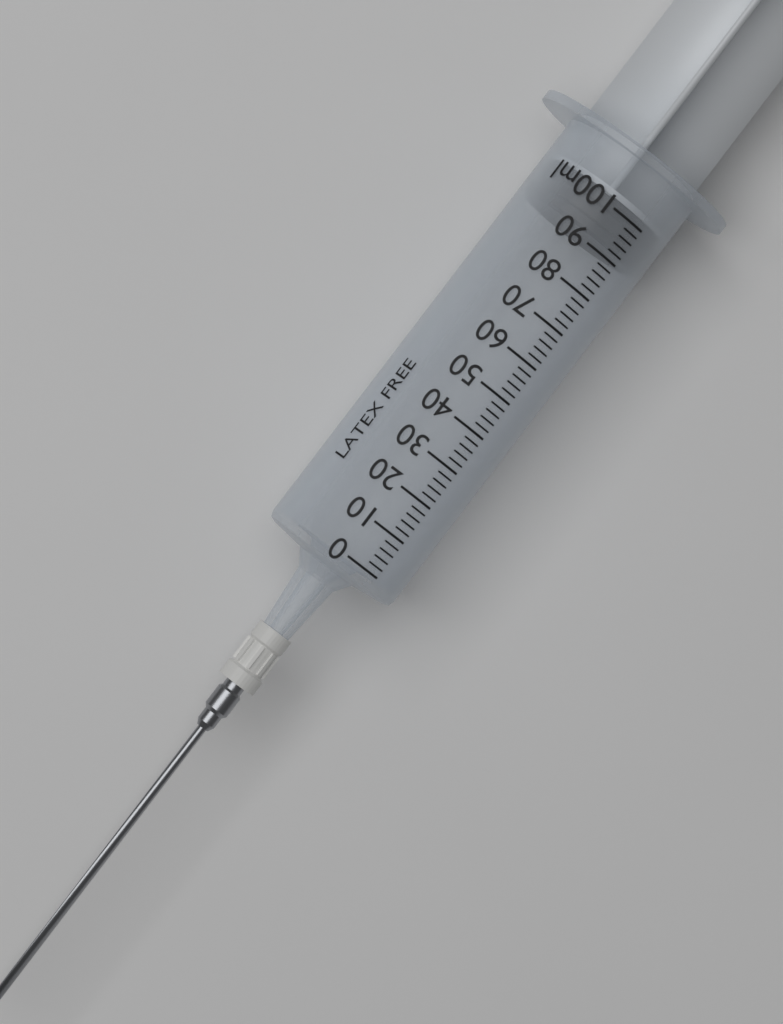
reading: 92 ml
